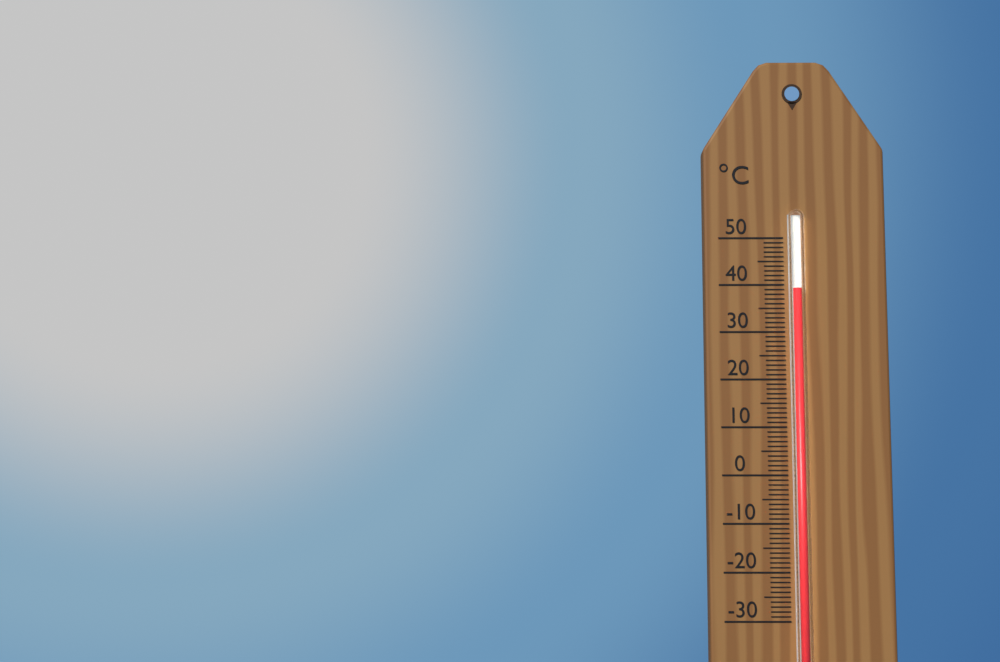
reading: 39 °C
